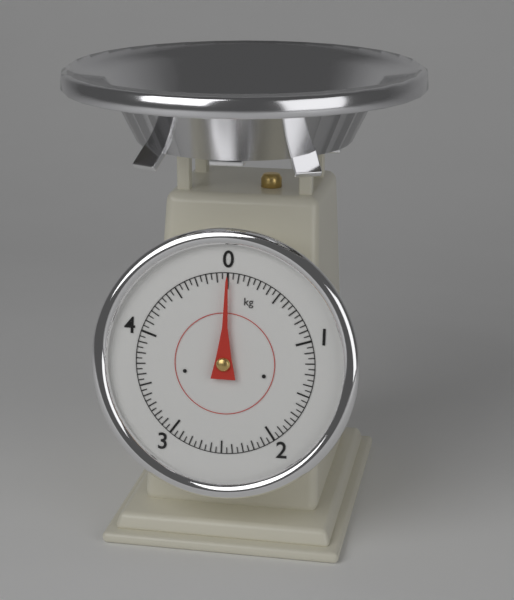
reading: 0.00 kg
